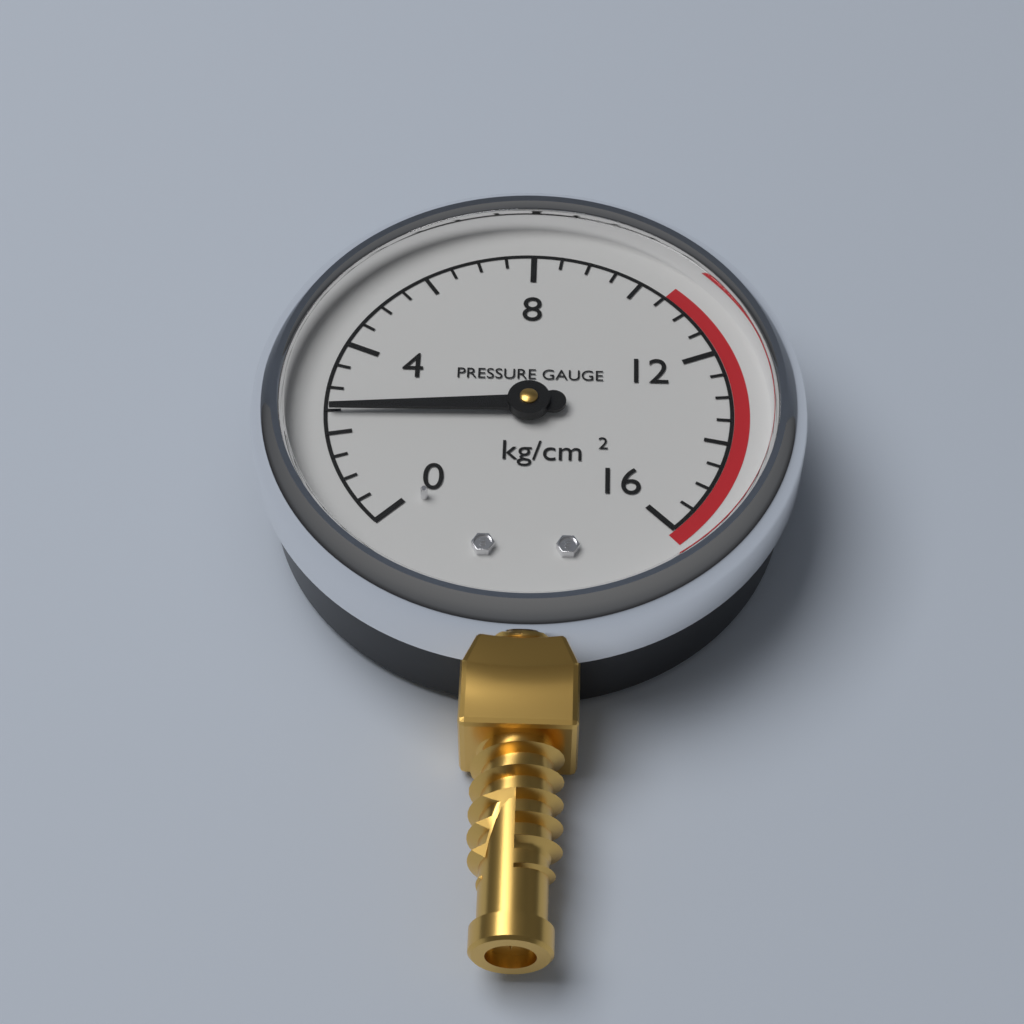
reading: 2.5 kg/cm²
